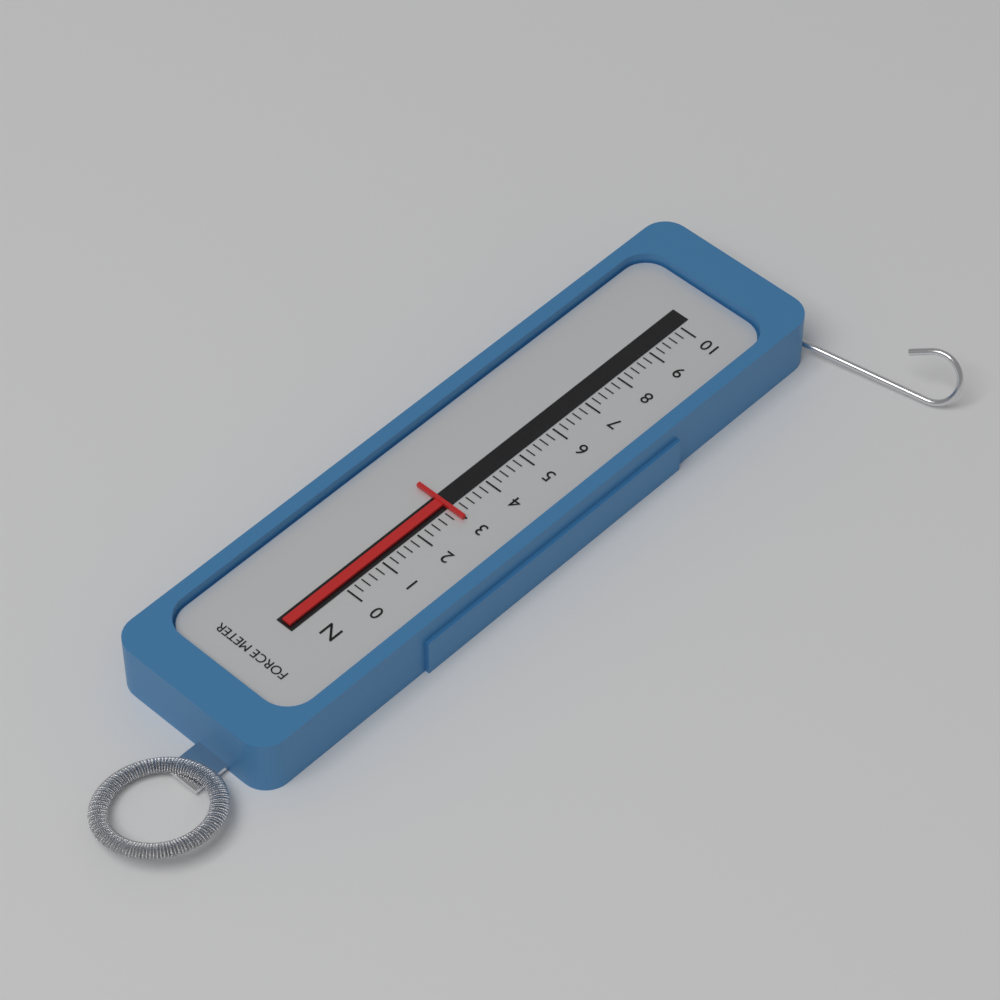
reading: 3.0 N
